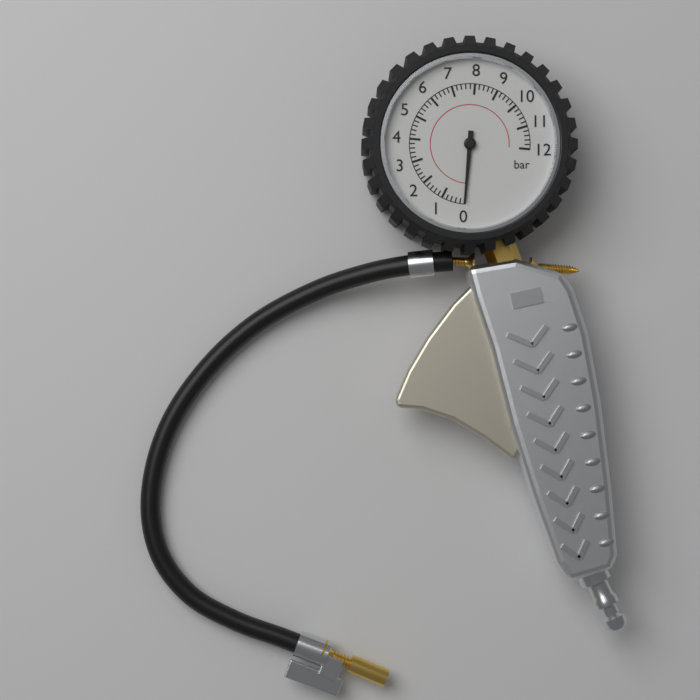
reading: 0.0 bar
